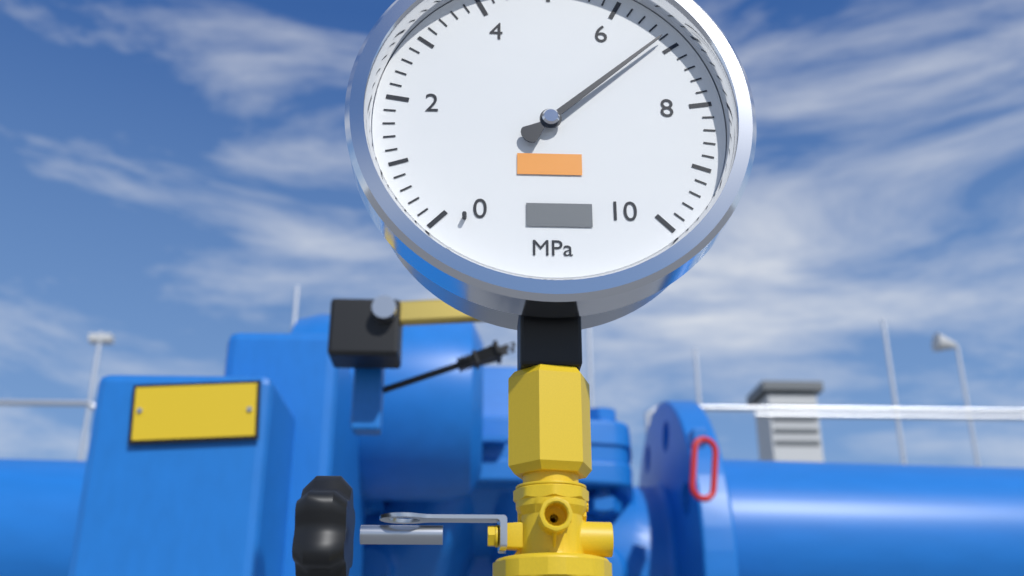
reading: 6.8 MPa
